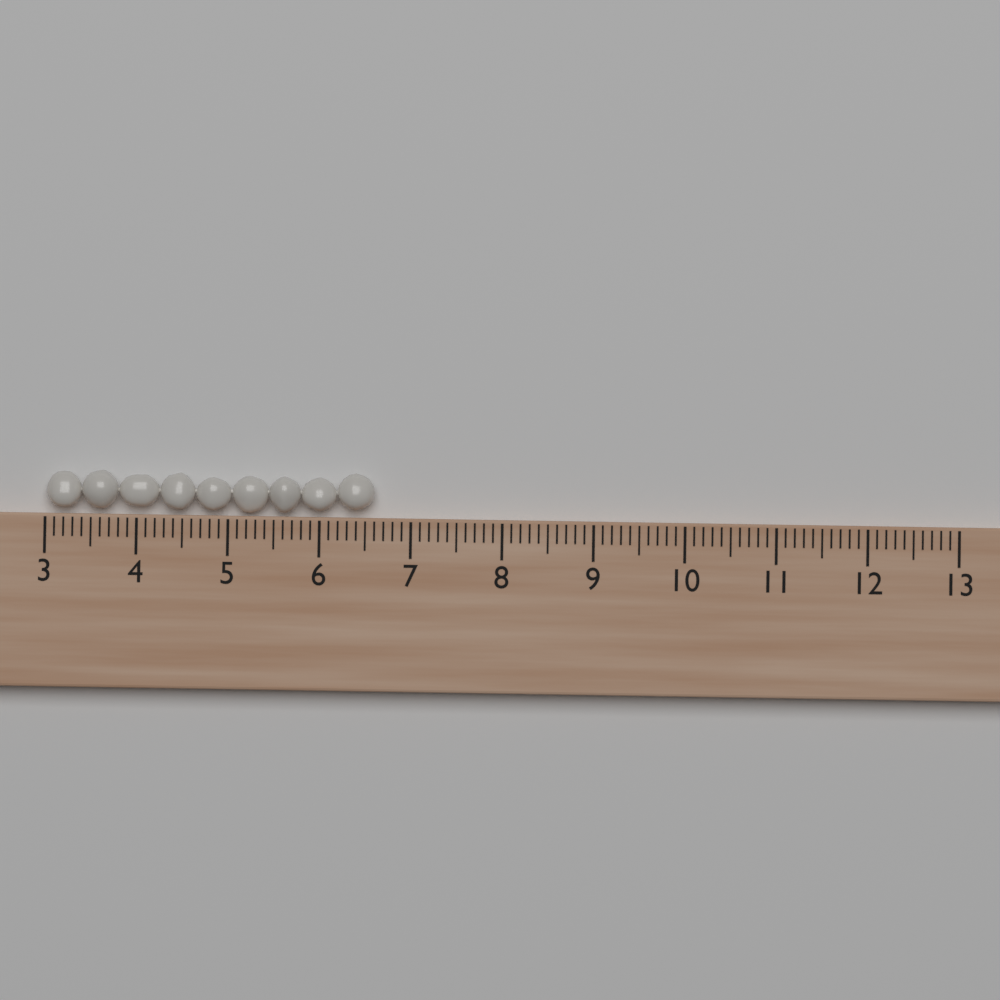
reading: 6.6 (no unit)
